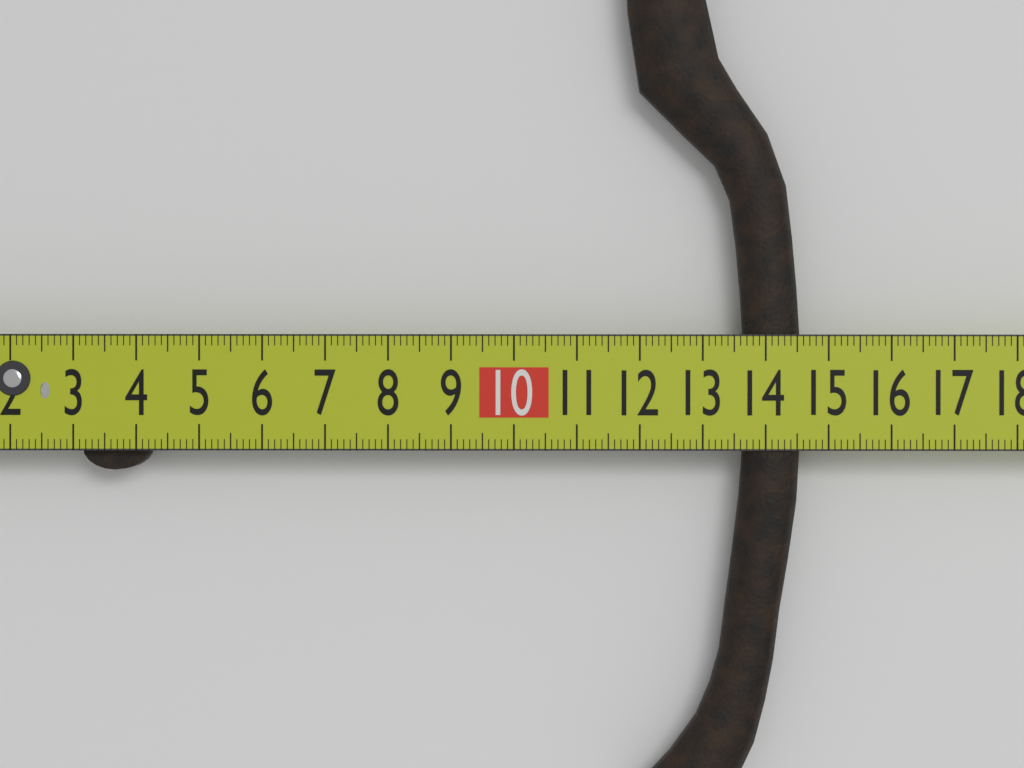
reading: 14.6 cm
